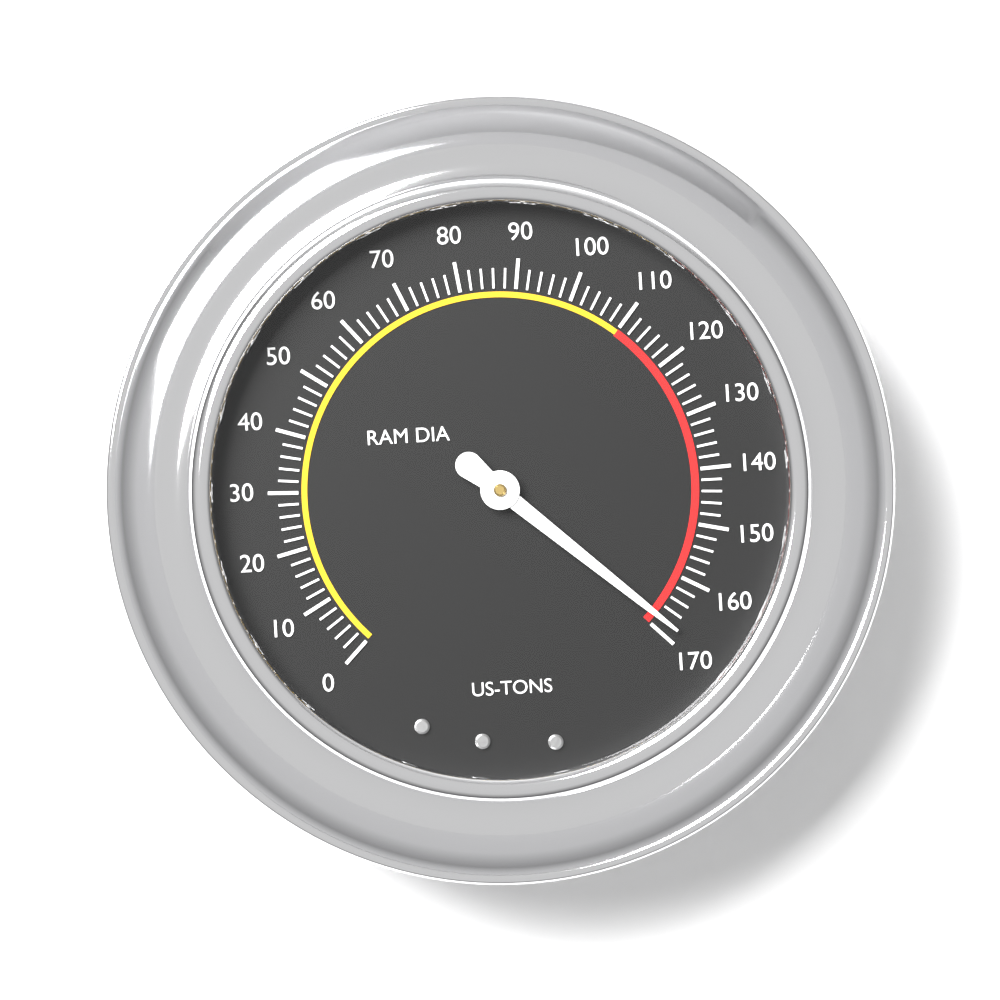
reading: 168 US-TONS
